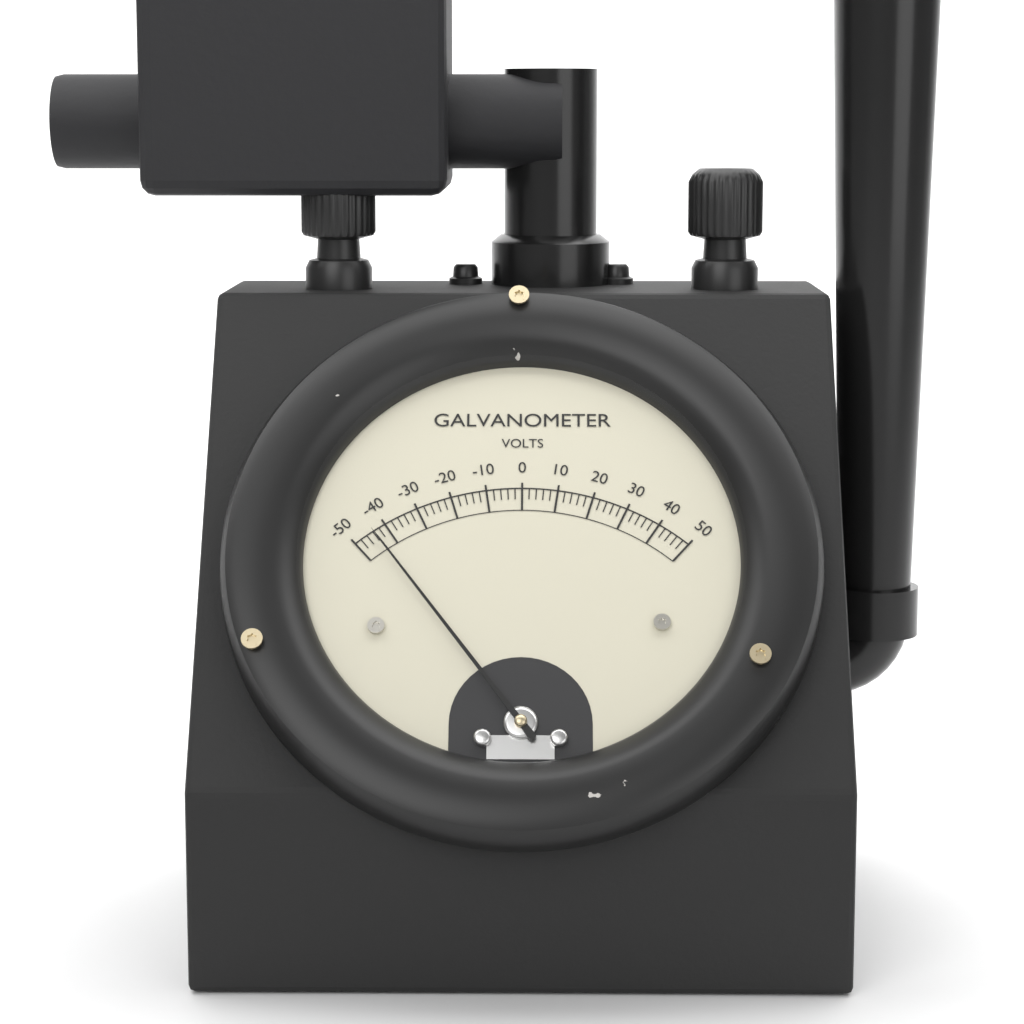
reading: -44 V
